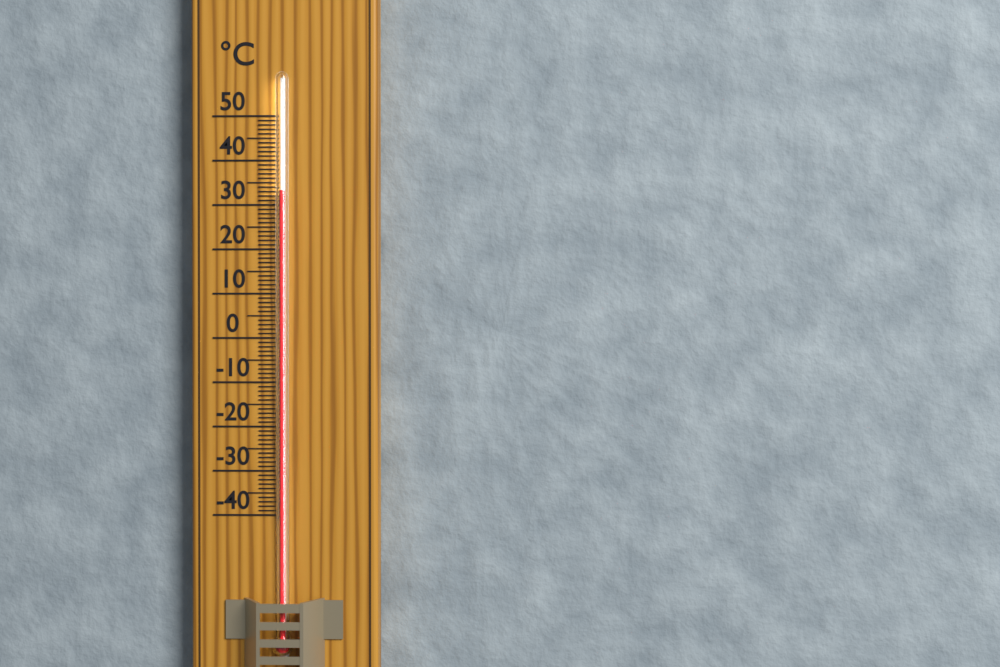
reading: 33 °C
